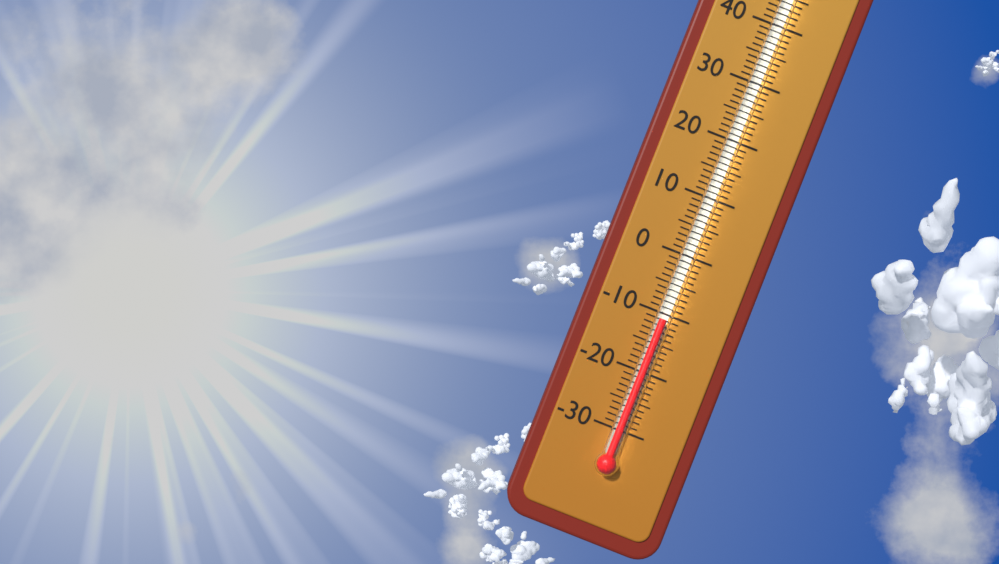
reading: -11 °C
